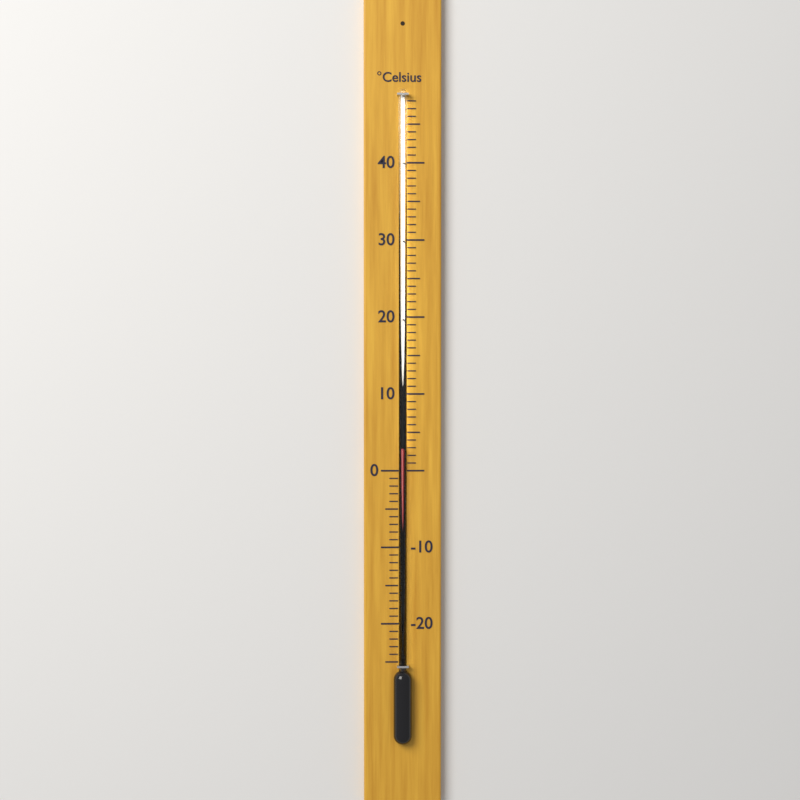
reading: 3 °C
